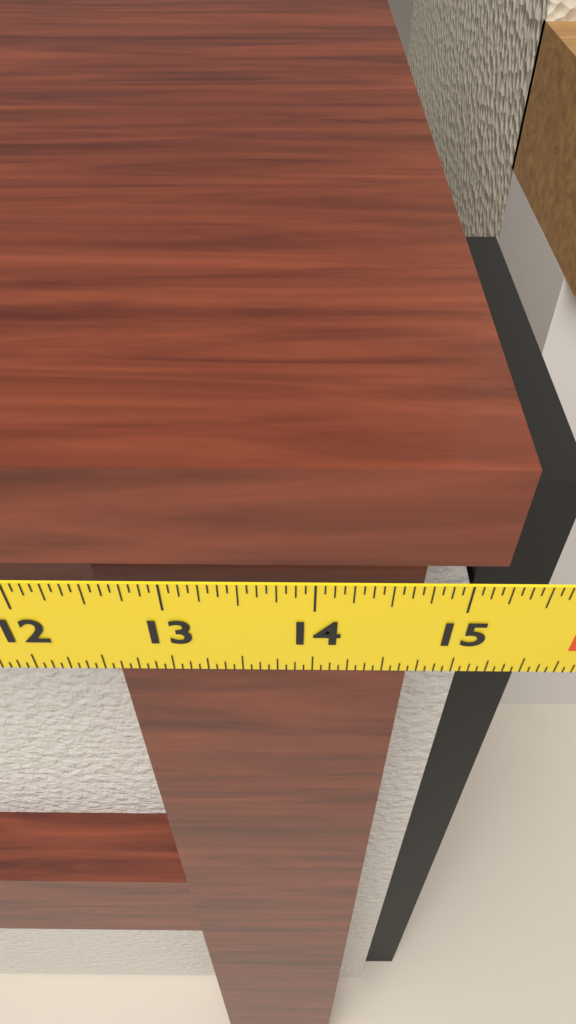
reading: 15.1875 in
